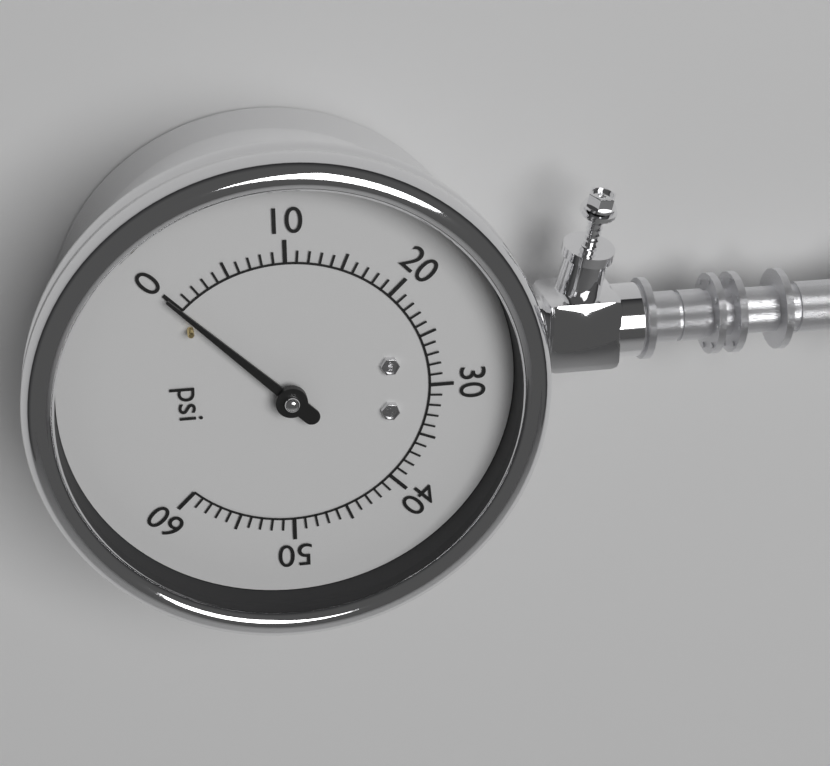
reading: 0 psi
